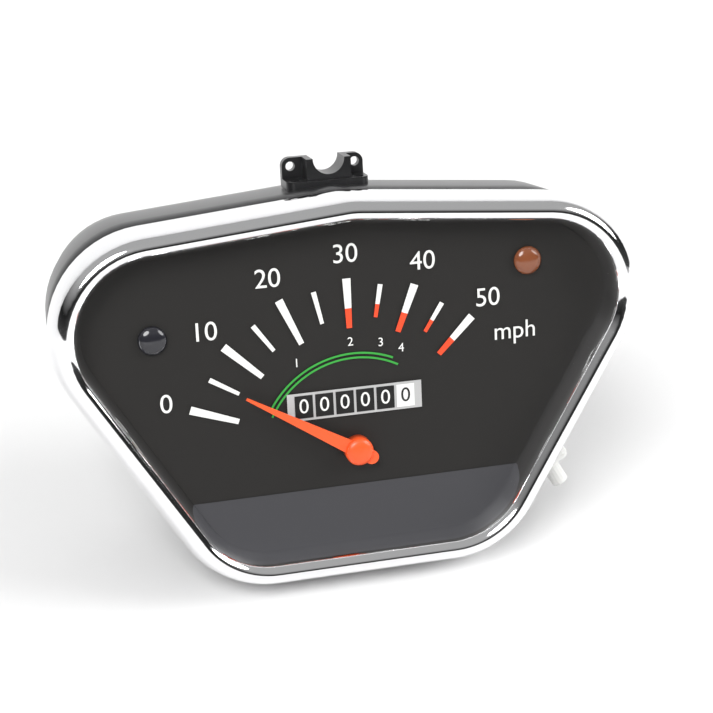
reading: 5 mph
